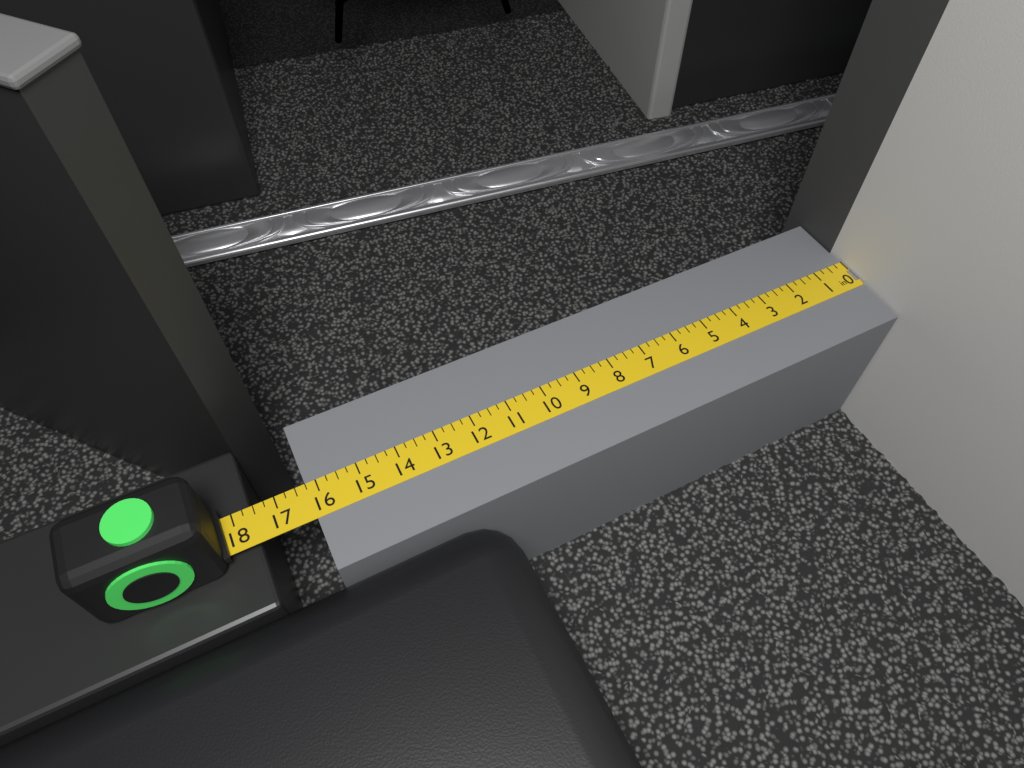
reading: 16.25 in
